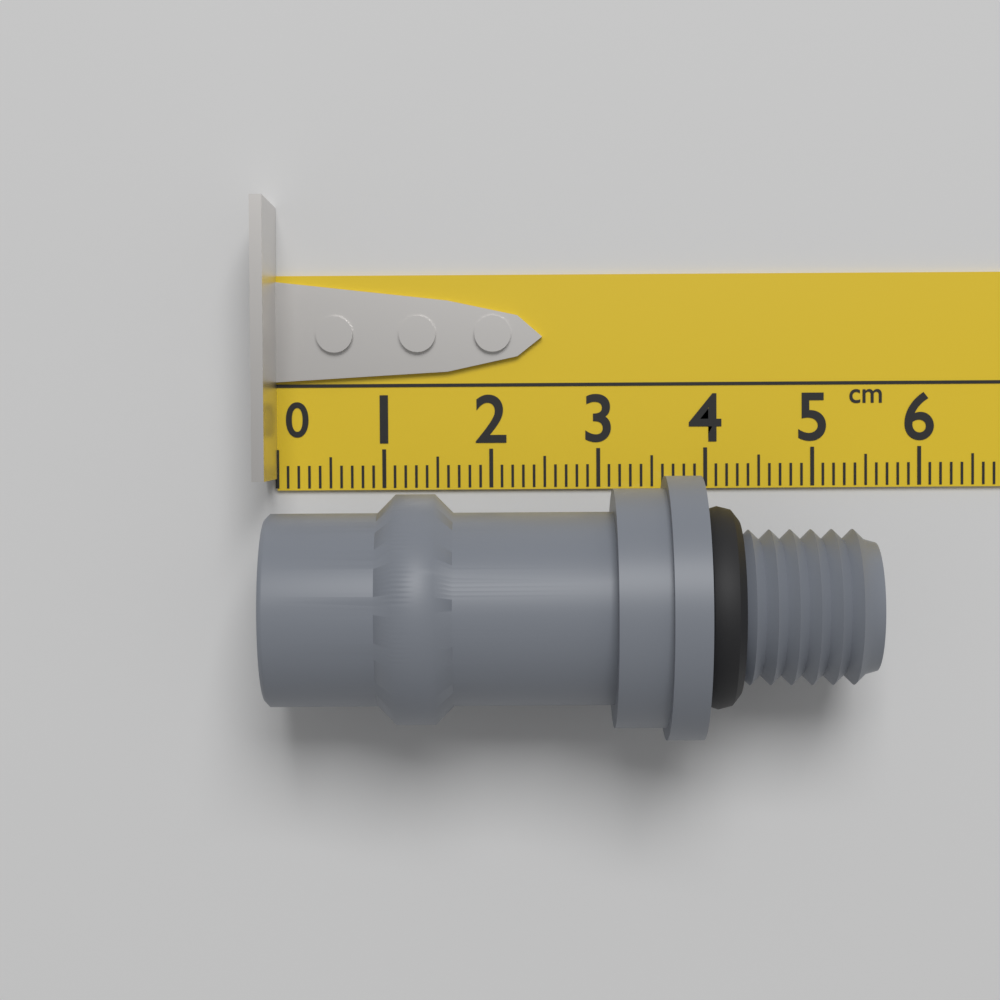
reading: 5.4 cm
